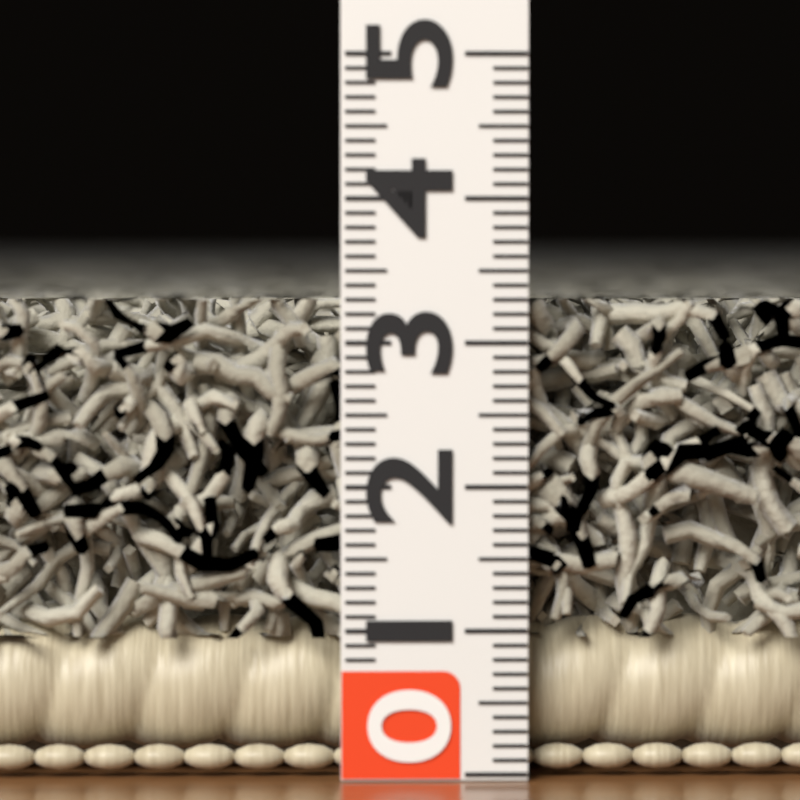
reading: 3.3 (no unit)
